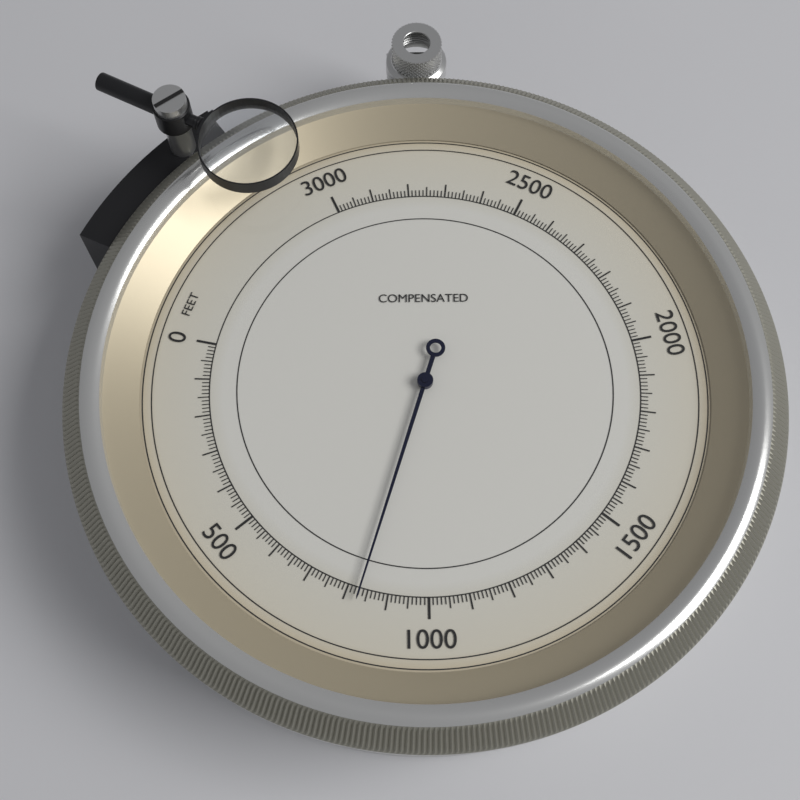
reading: 830 feet
